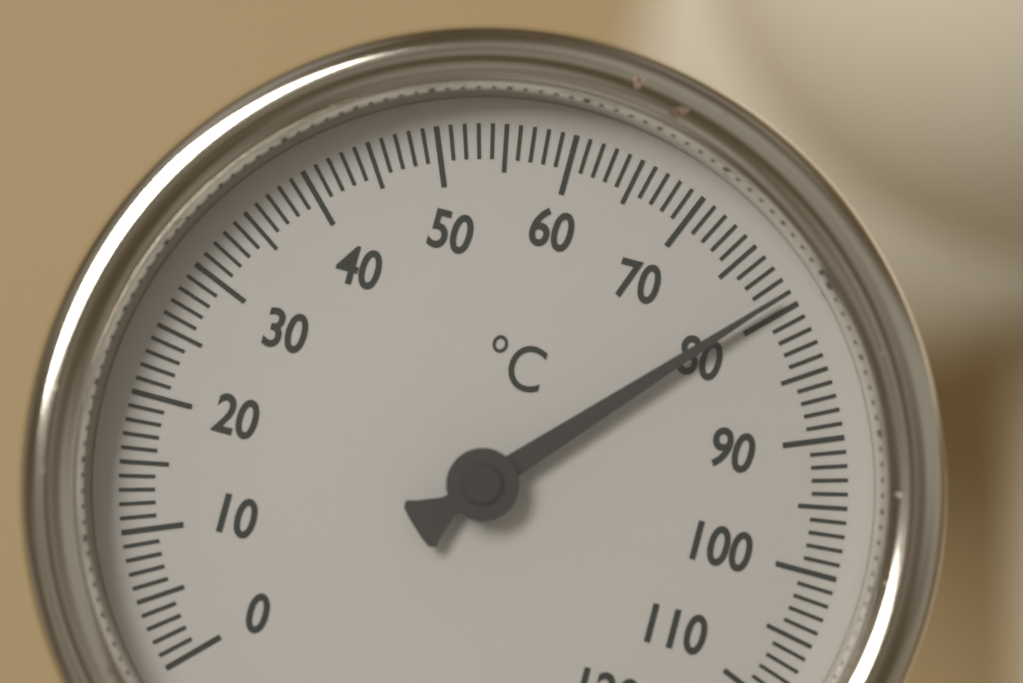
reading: 79 °C
